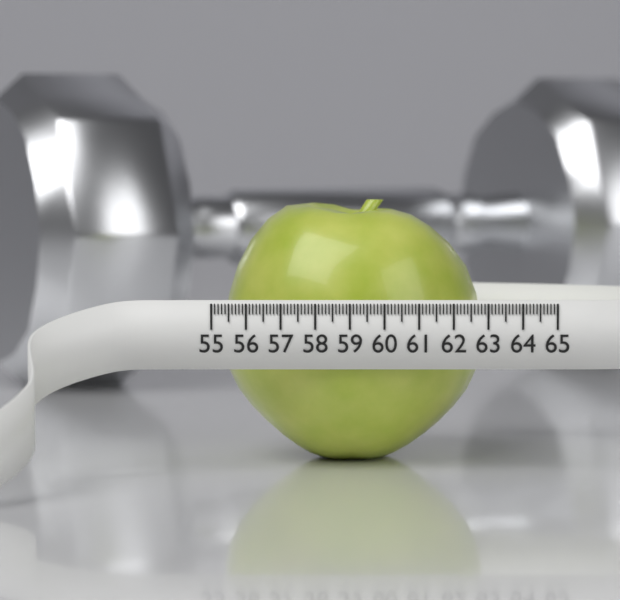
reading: 62.8 (no unit)
